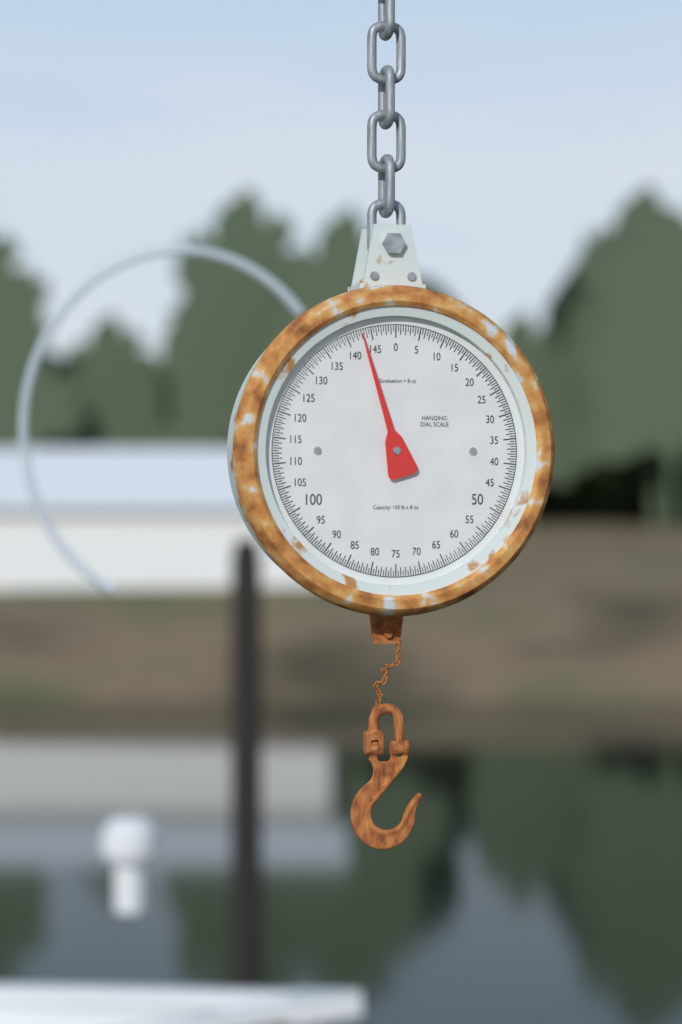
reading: 143.0 lb
